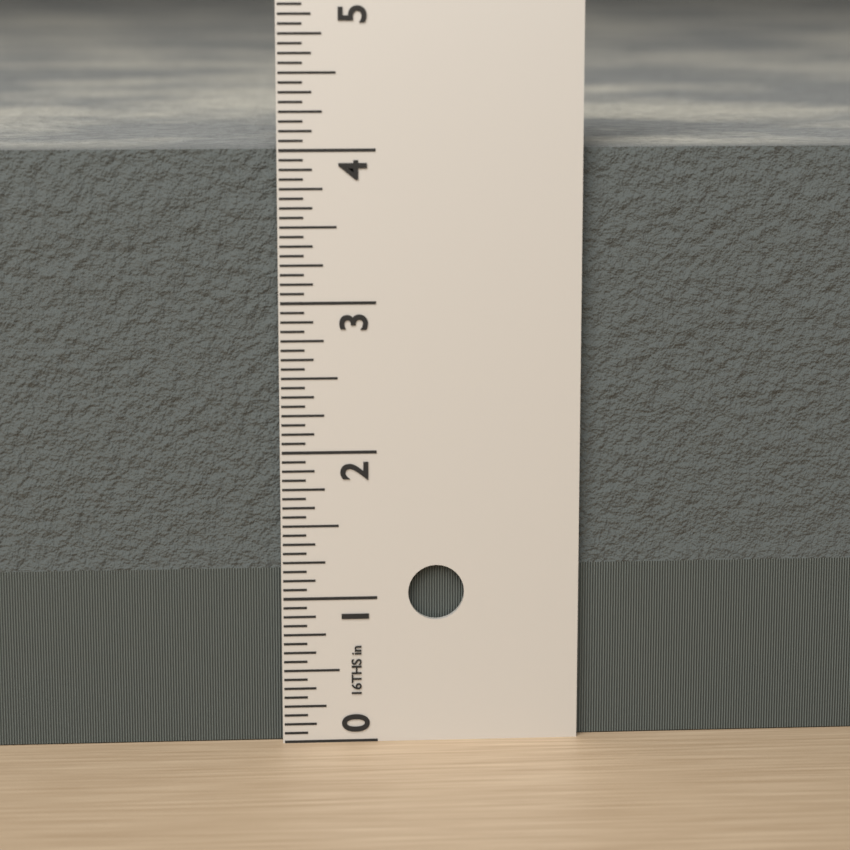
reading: 4.0000 in
